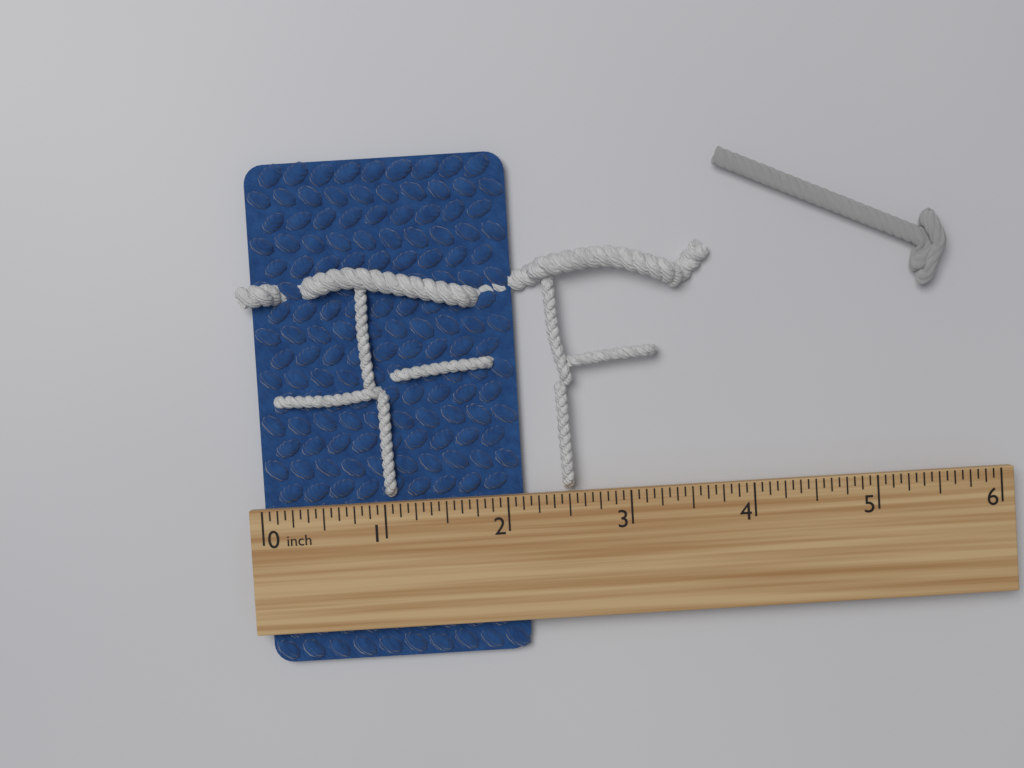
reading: 2.1250 inch
